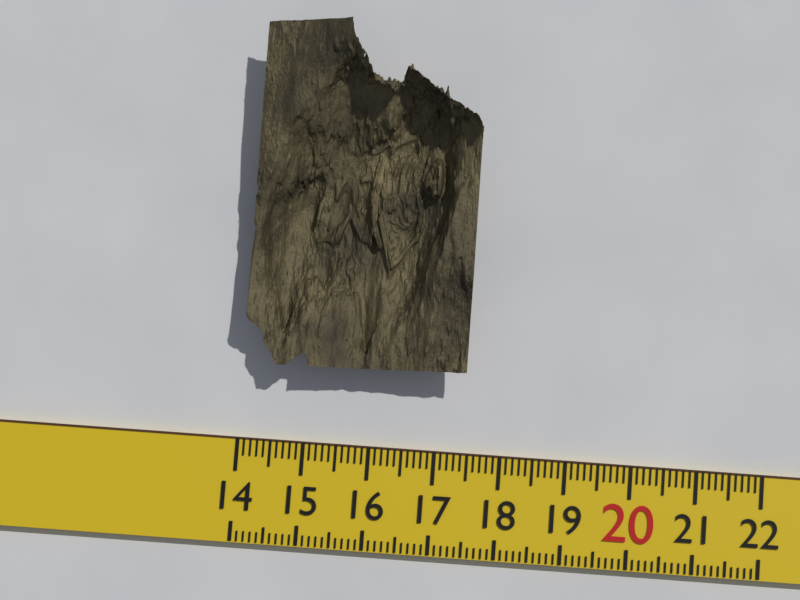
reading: 17.4 (no unit)
